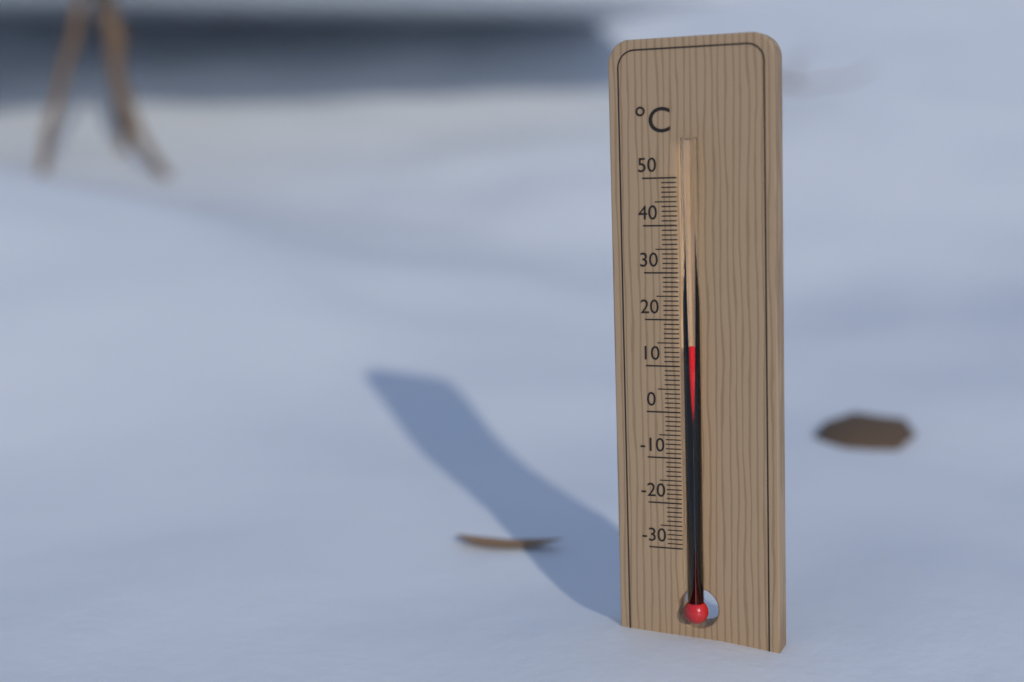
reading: 15 °C
